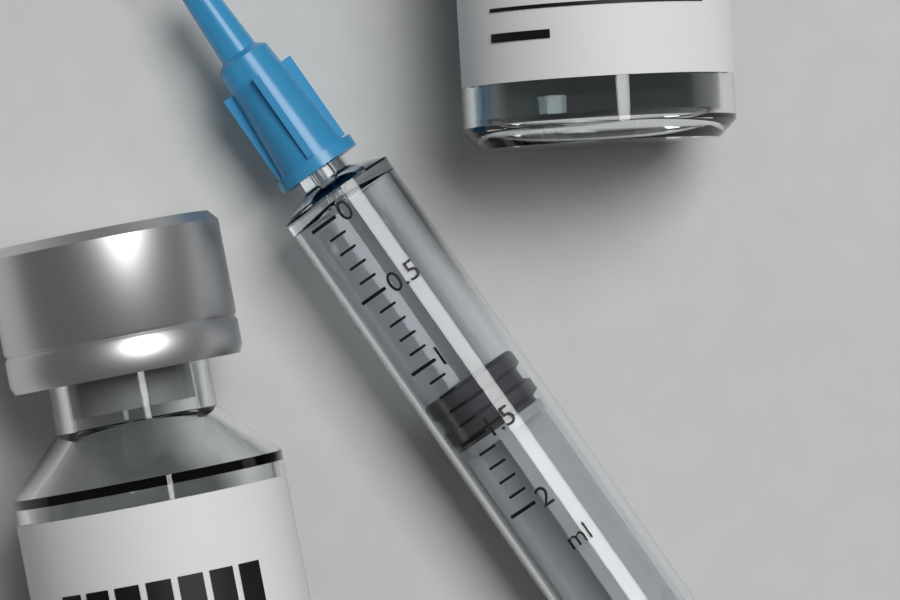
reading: 1.2 ml
